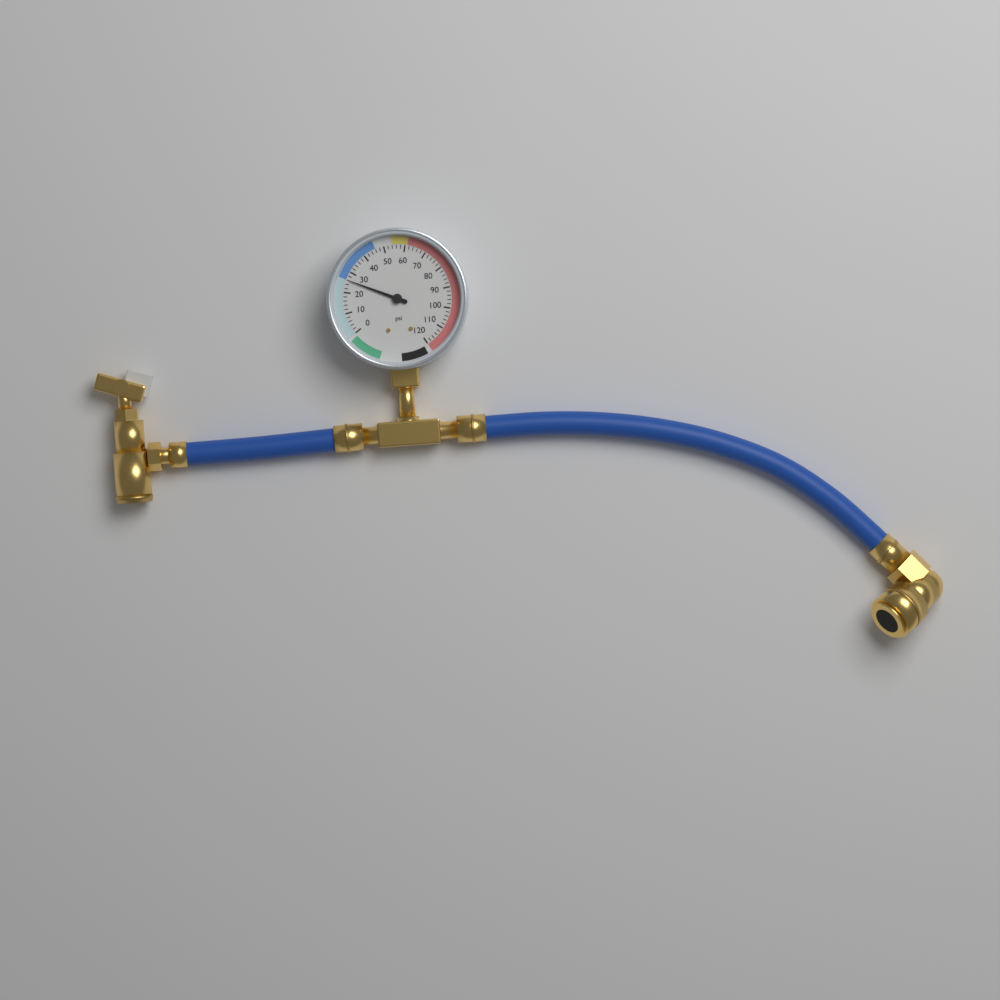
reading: 26 psi
